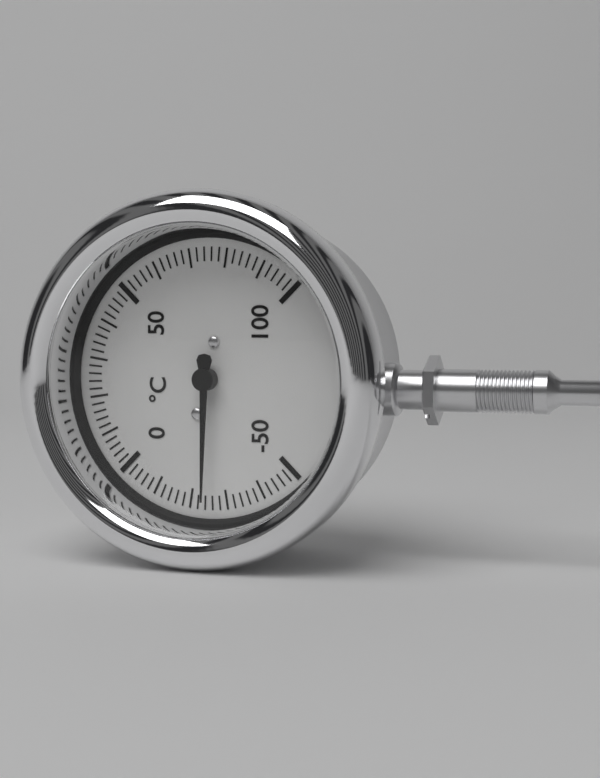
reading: -24 °C
